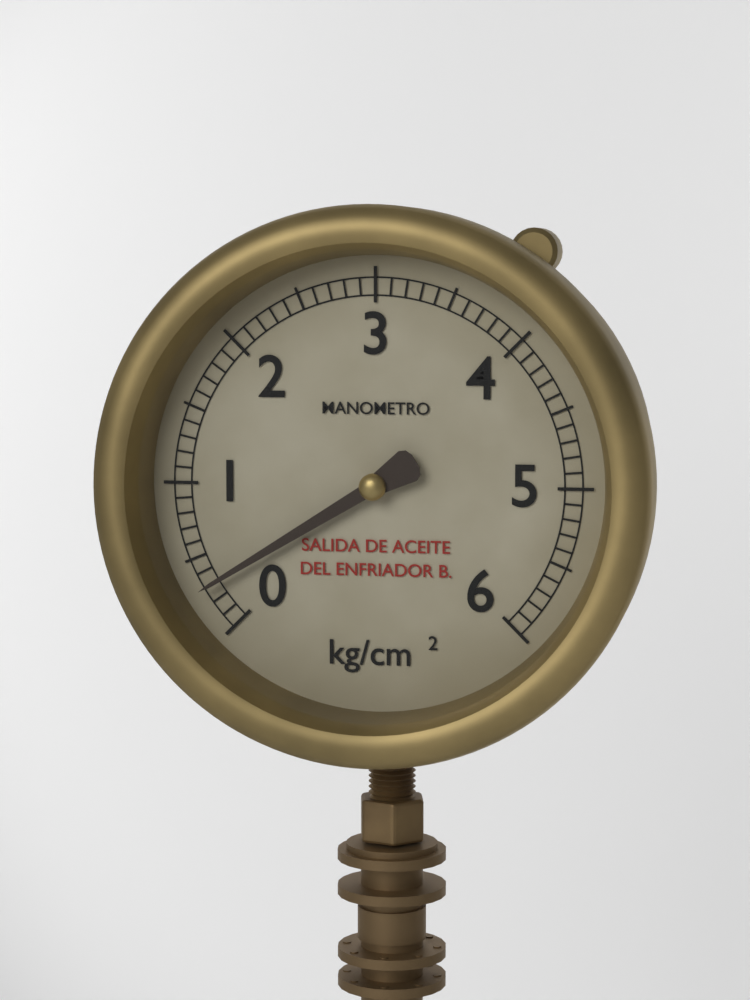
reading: 0.3 kg/cm²
